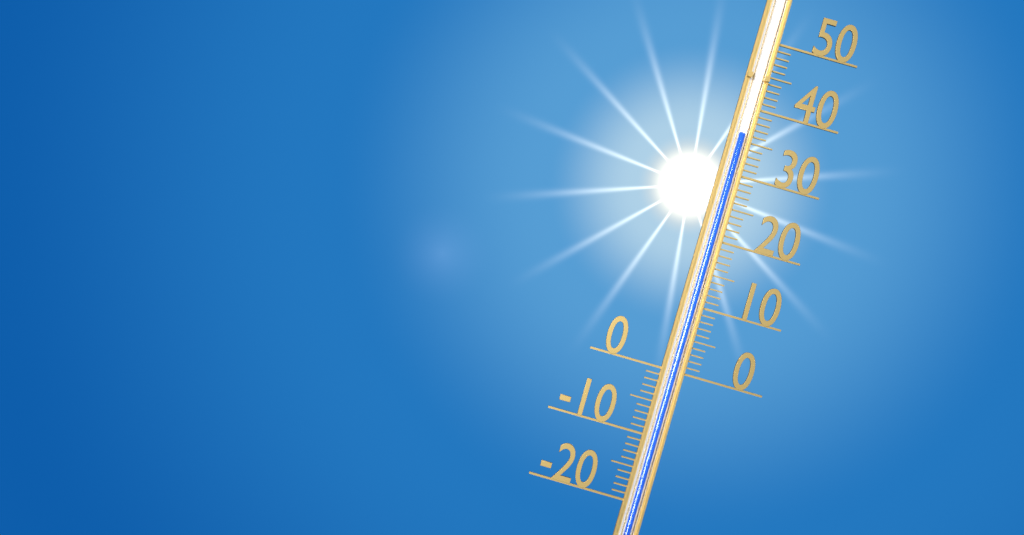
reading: 36 (no unit)
